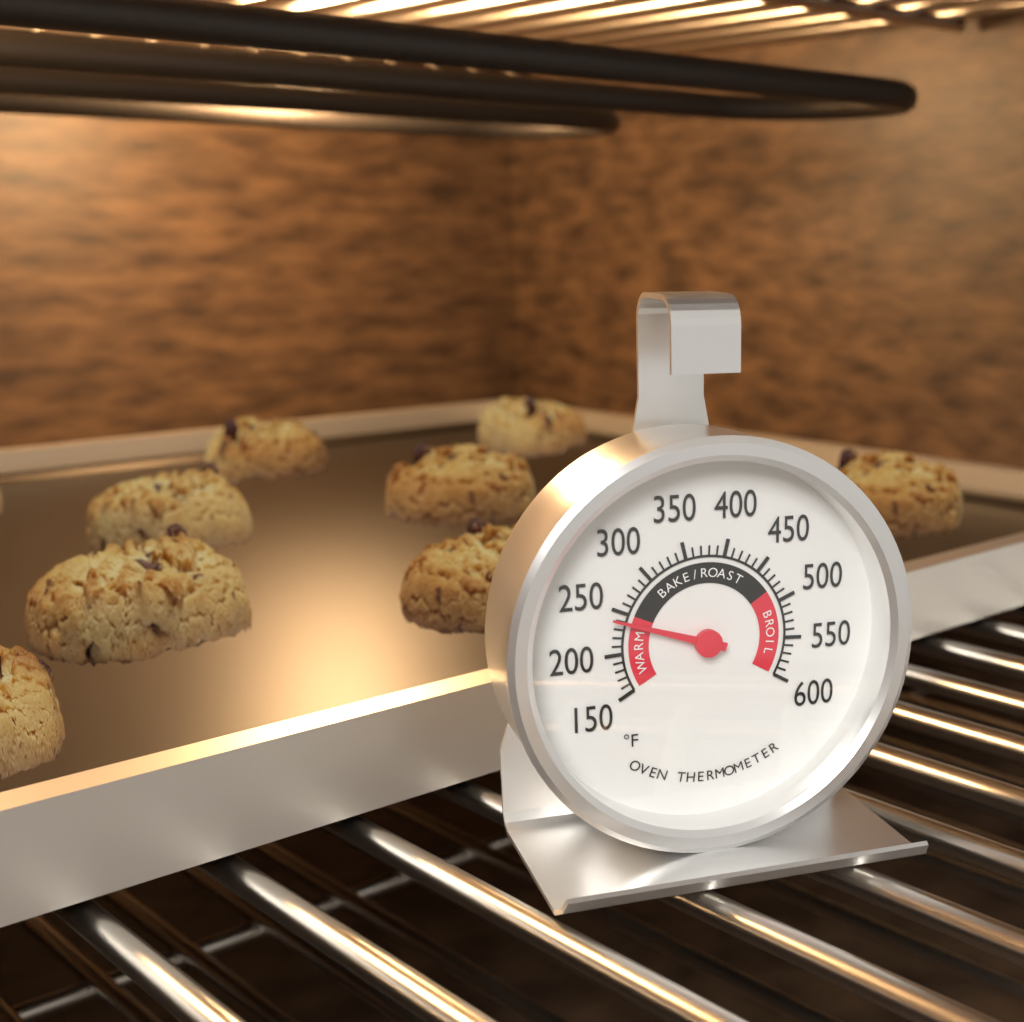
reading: 240 °F
